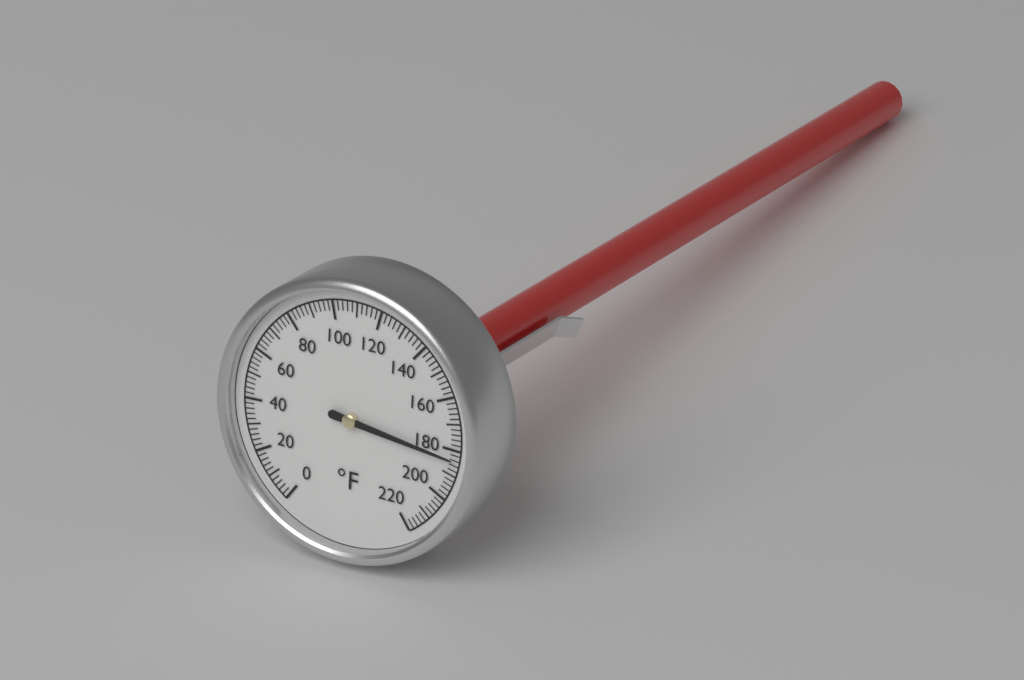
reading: 184 °F
